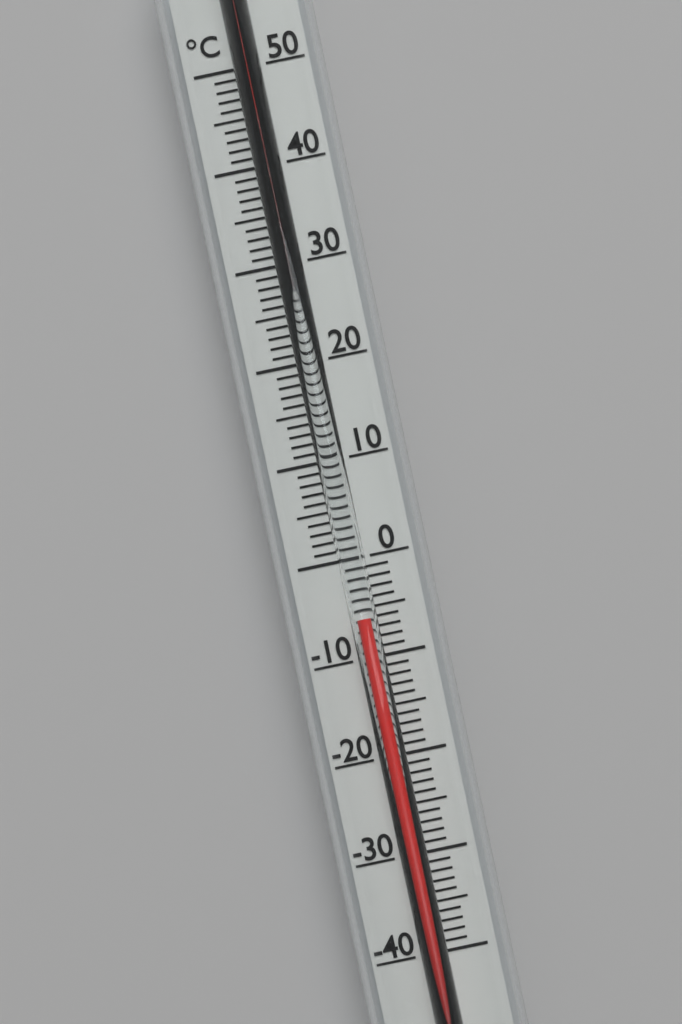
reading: -6 °C
